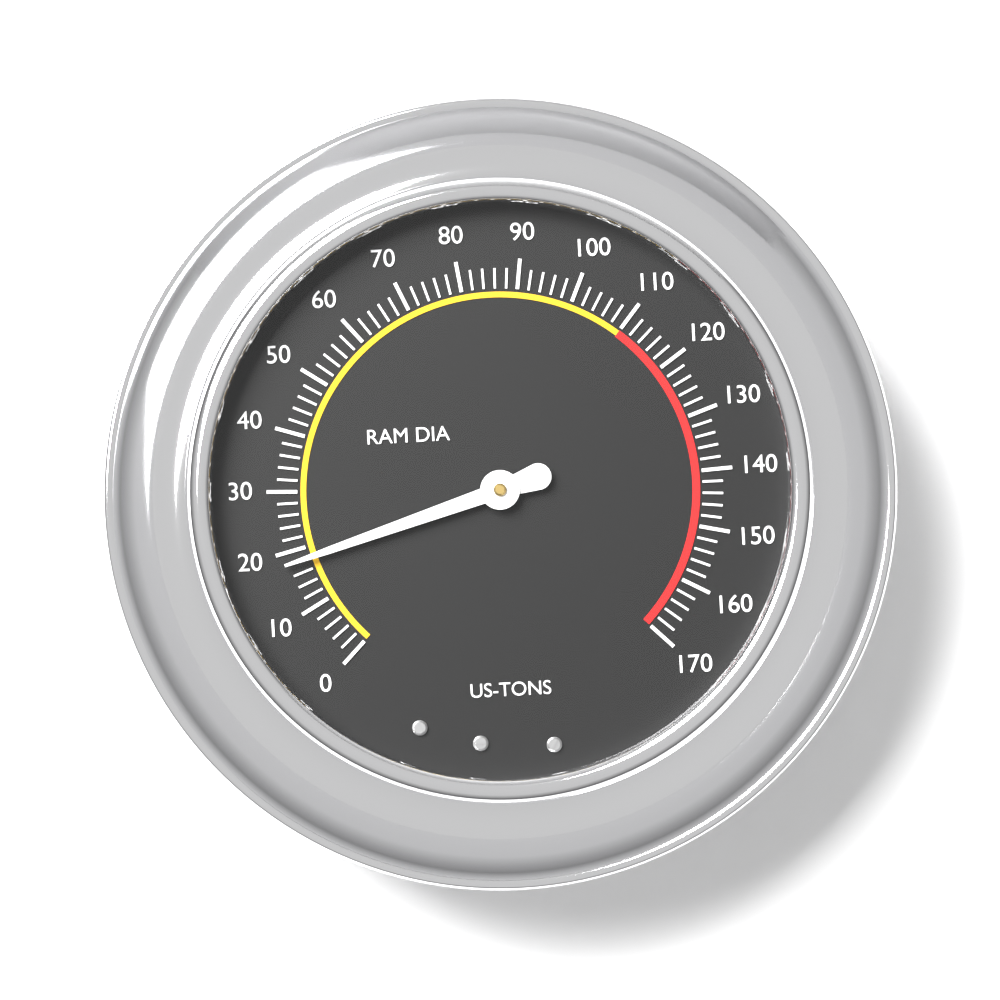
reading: 18 US-TONS
